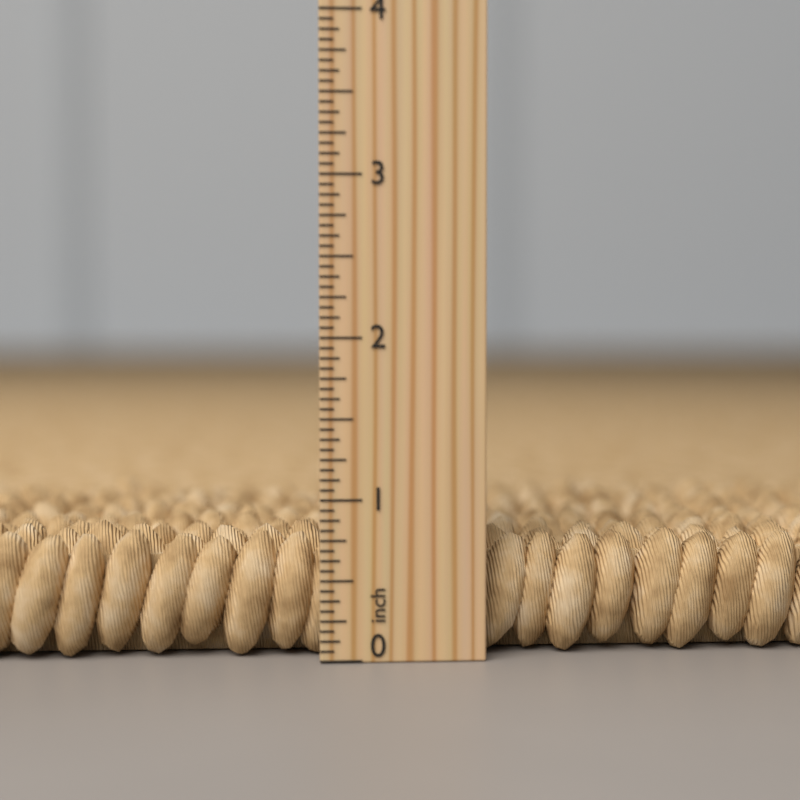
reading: 0.8125 inch
